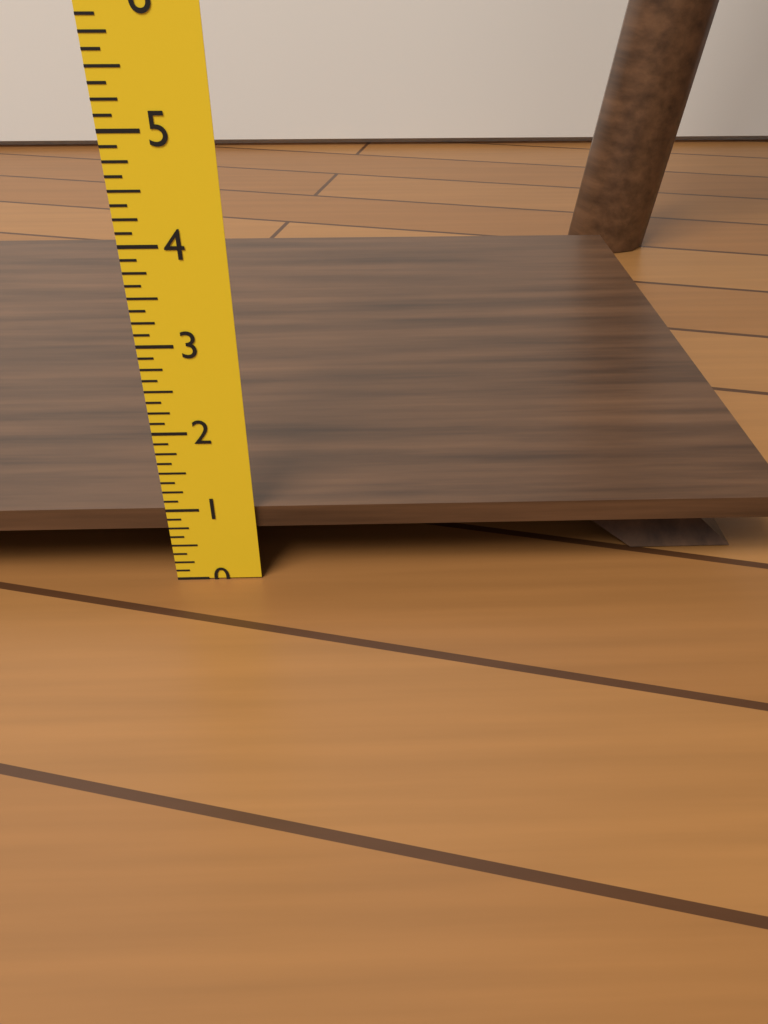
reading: 1.000 in
